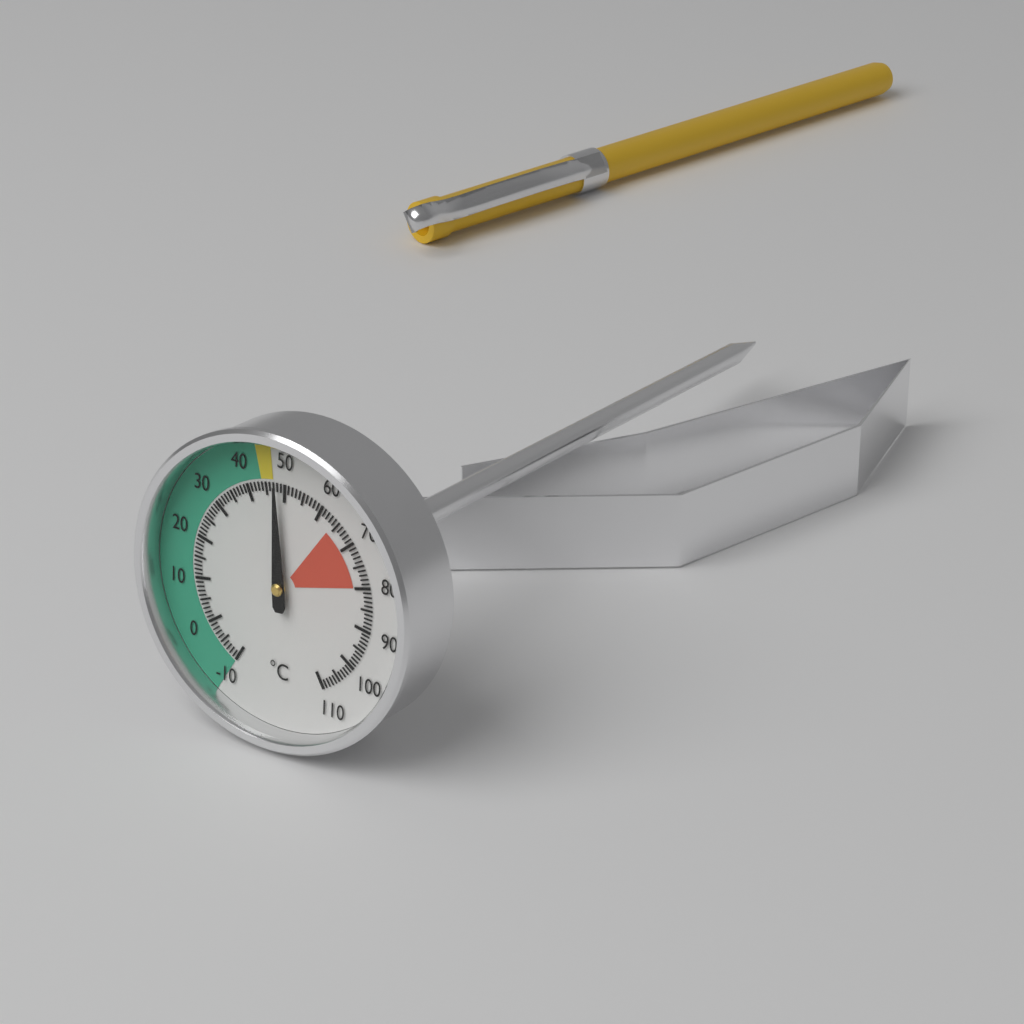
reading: 48 °C
